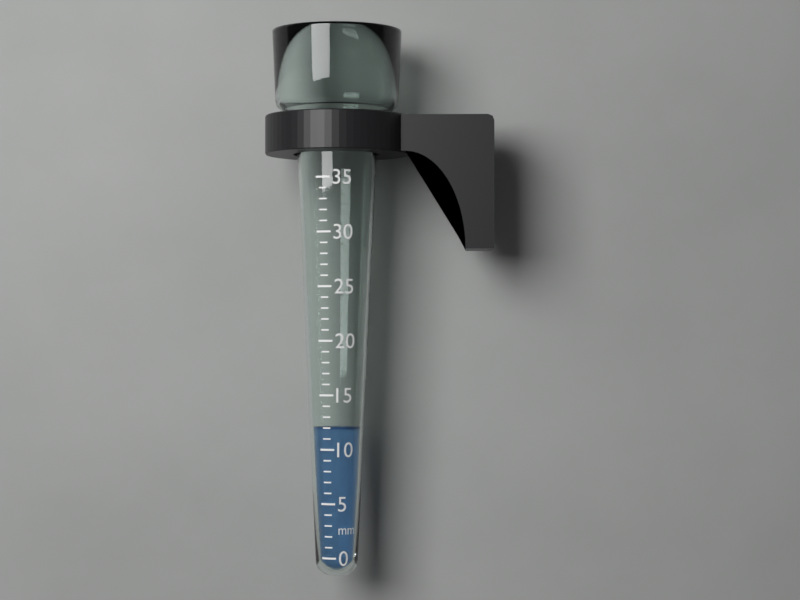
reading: 12 mm
